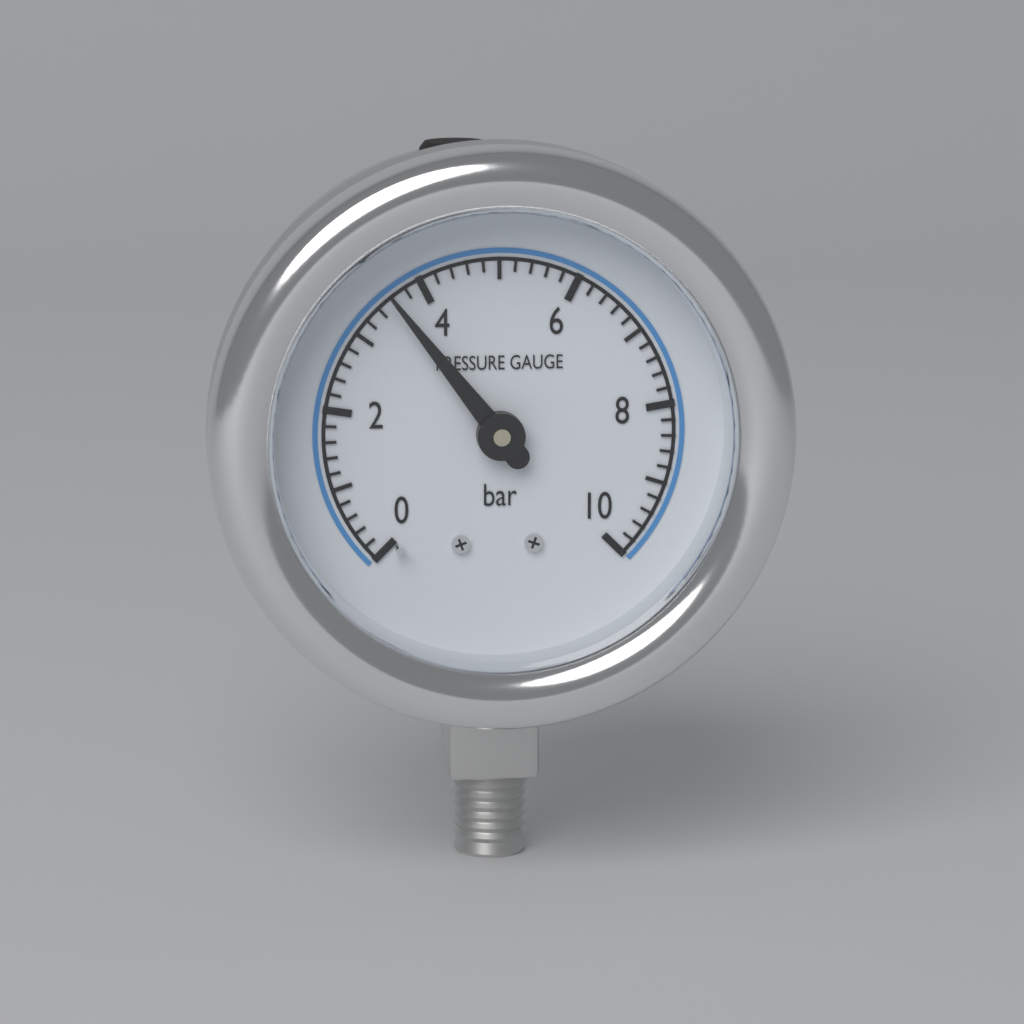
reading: 3.6 bar
